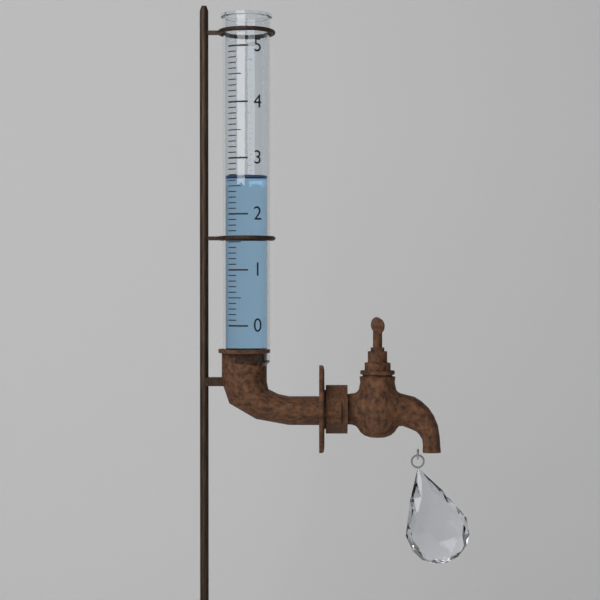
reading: 2.7 (no unit)
